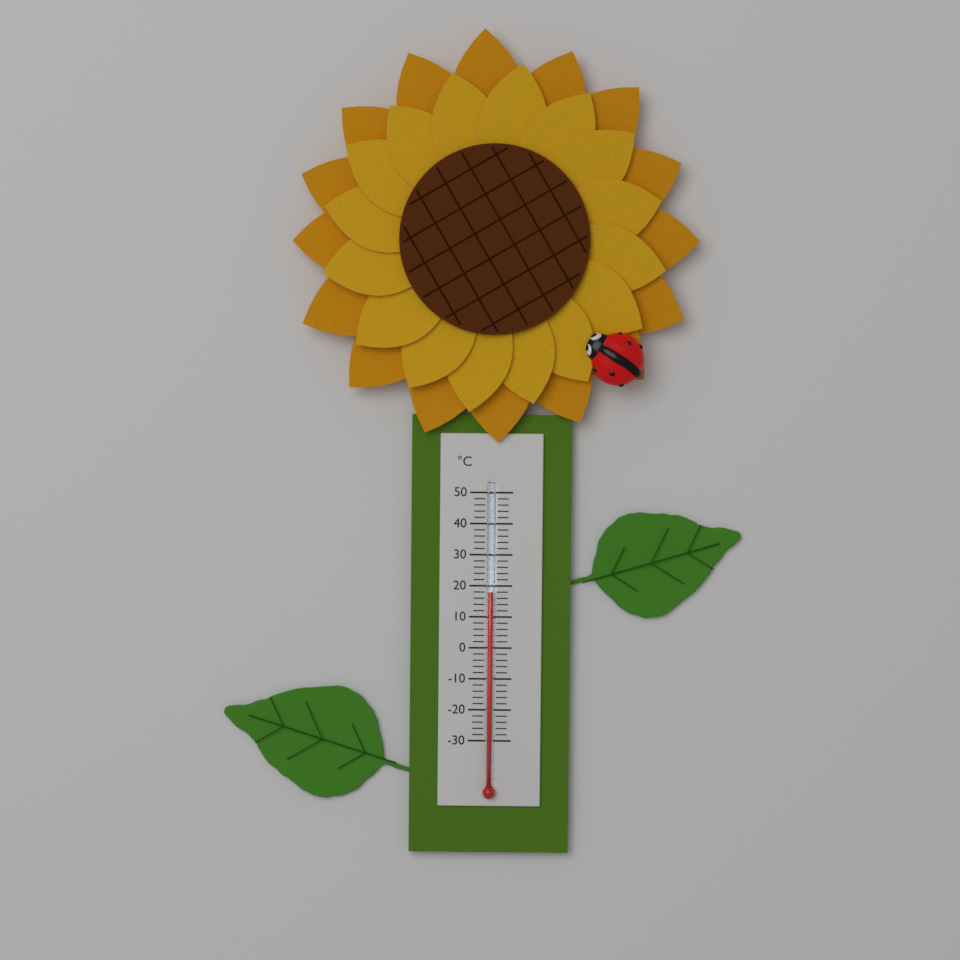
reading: 18 °C
